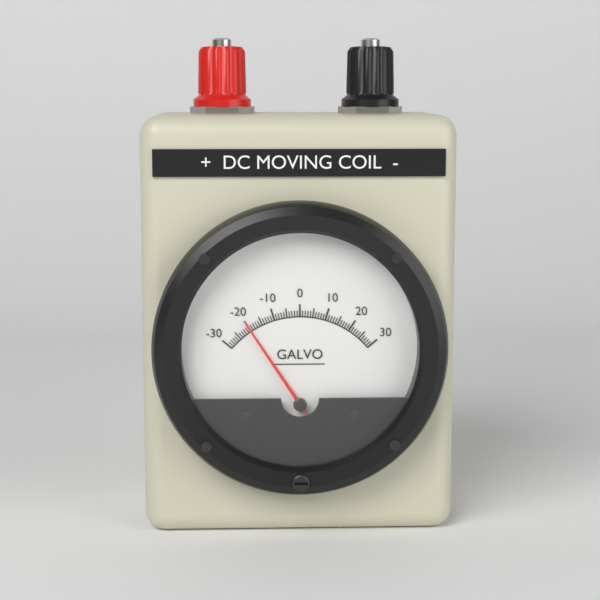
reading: -20 (no unit)
